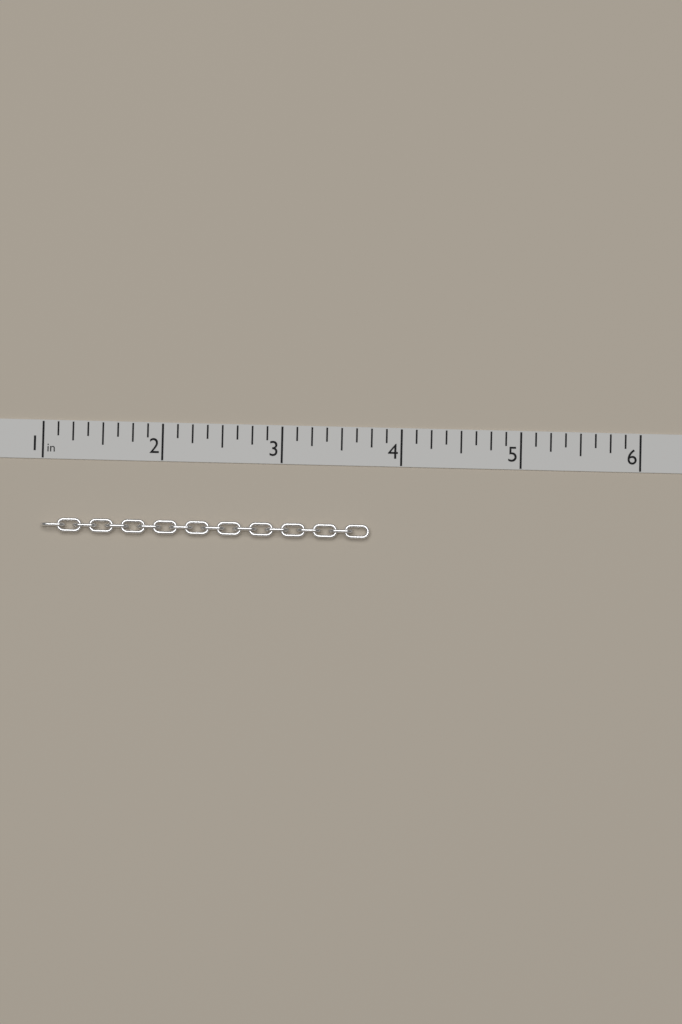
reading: 3.750 in
